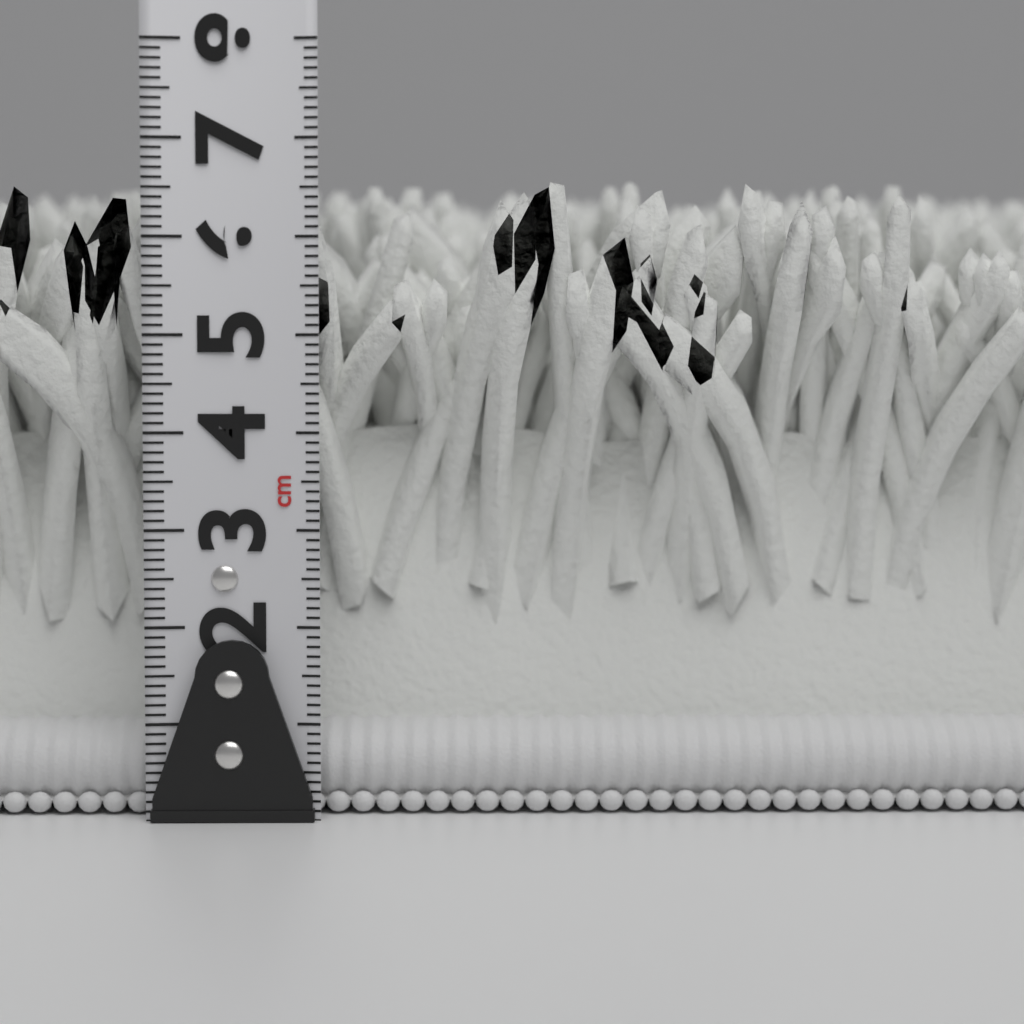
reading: 6.7 cm
